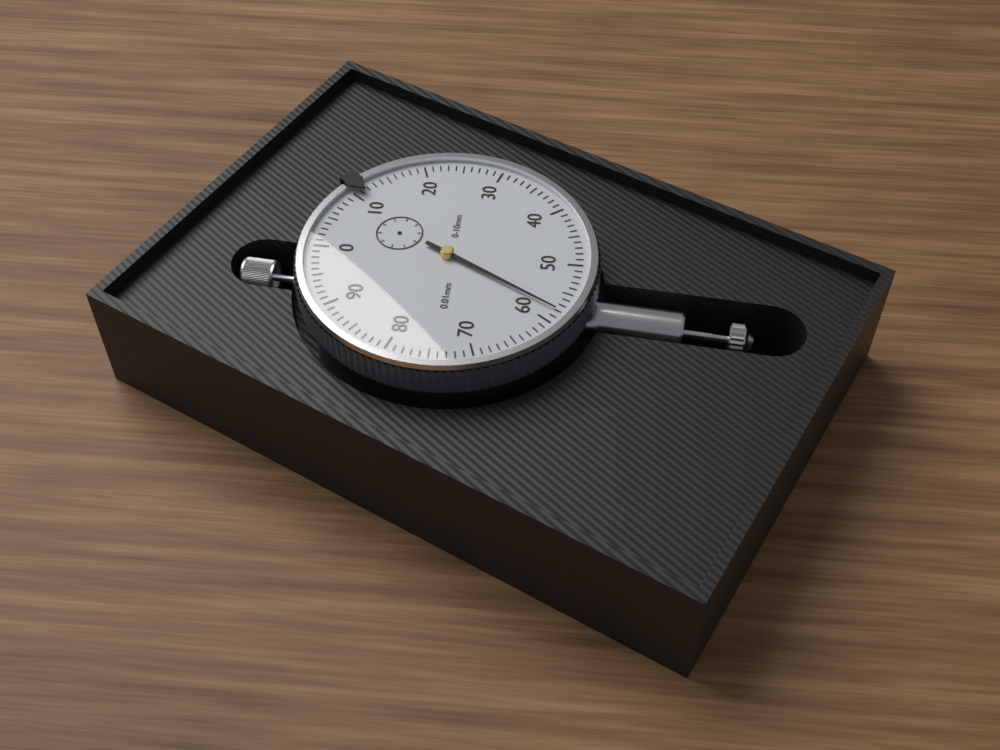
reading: 0.58 mm
